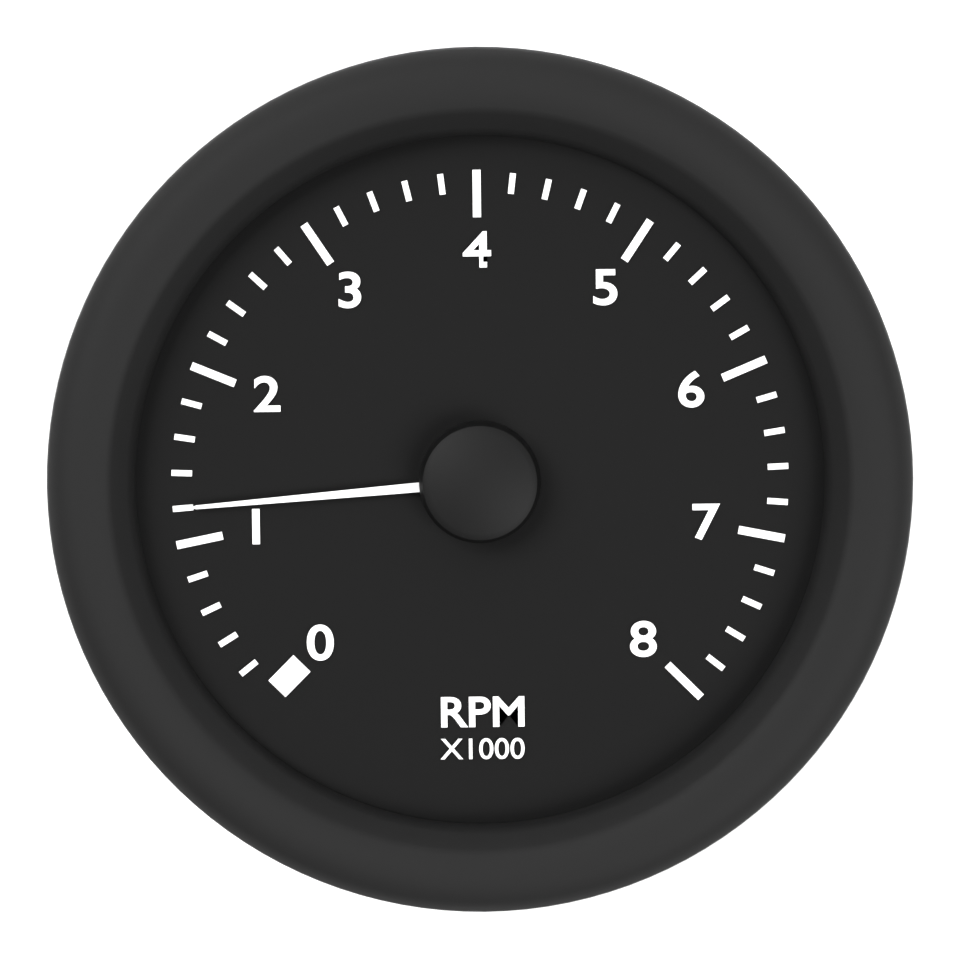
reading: 1.2 RPM x1000
